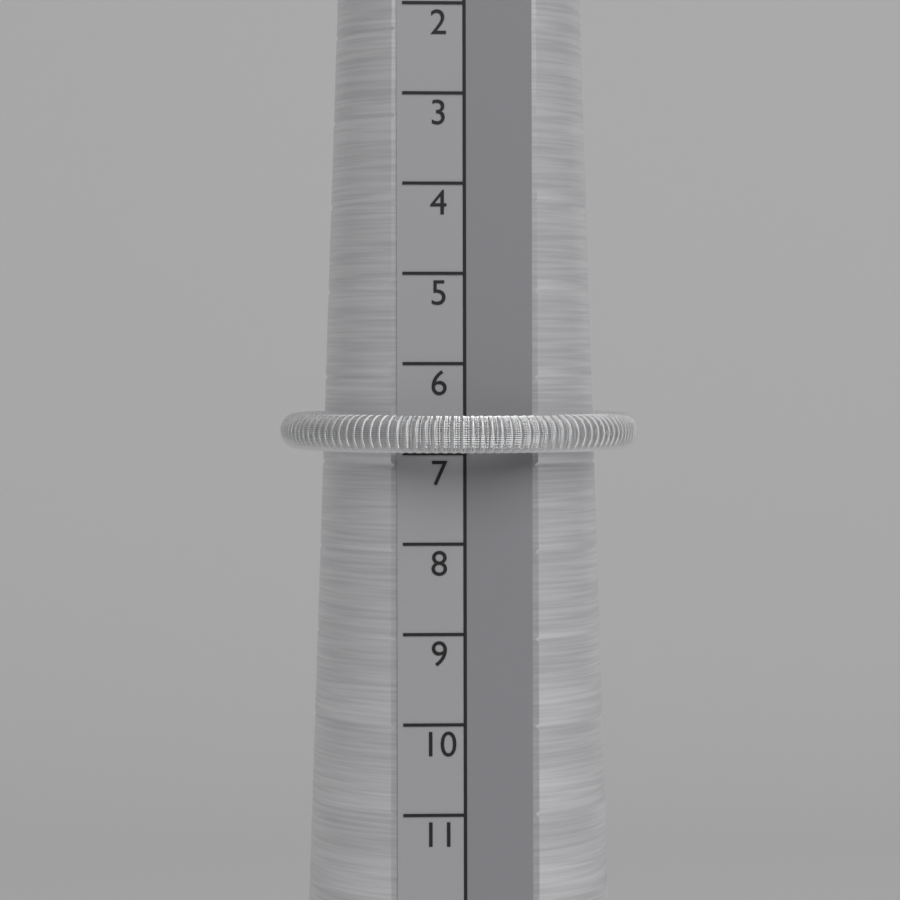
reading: 7 (no unit)
